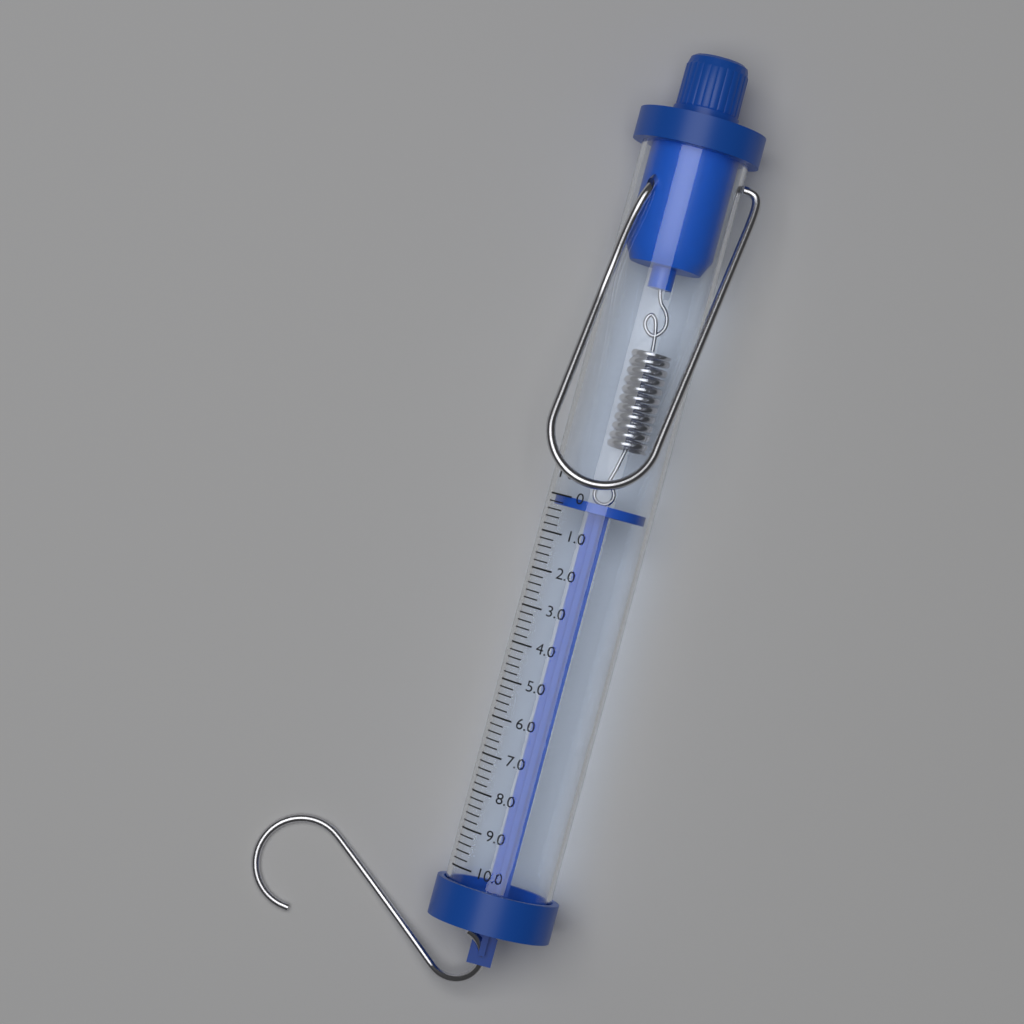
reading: 0.0 N
